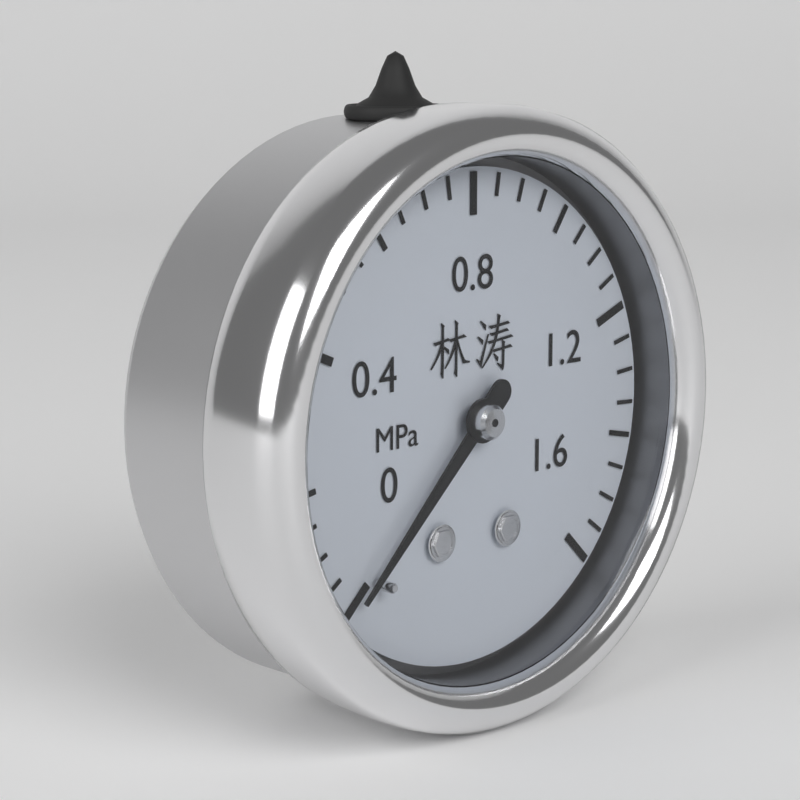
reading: 0.00 MPa
